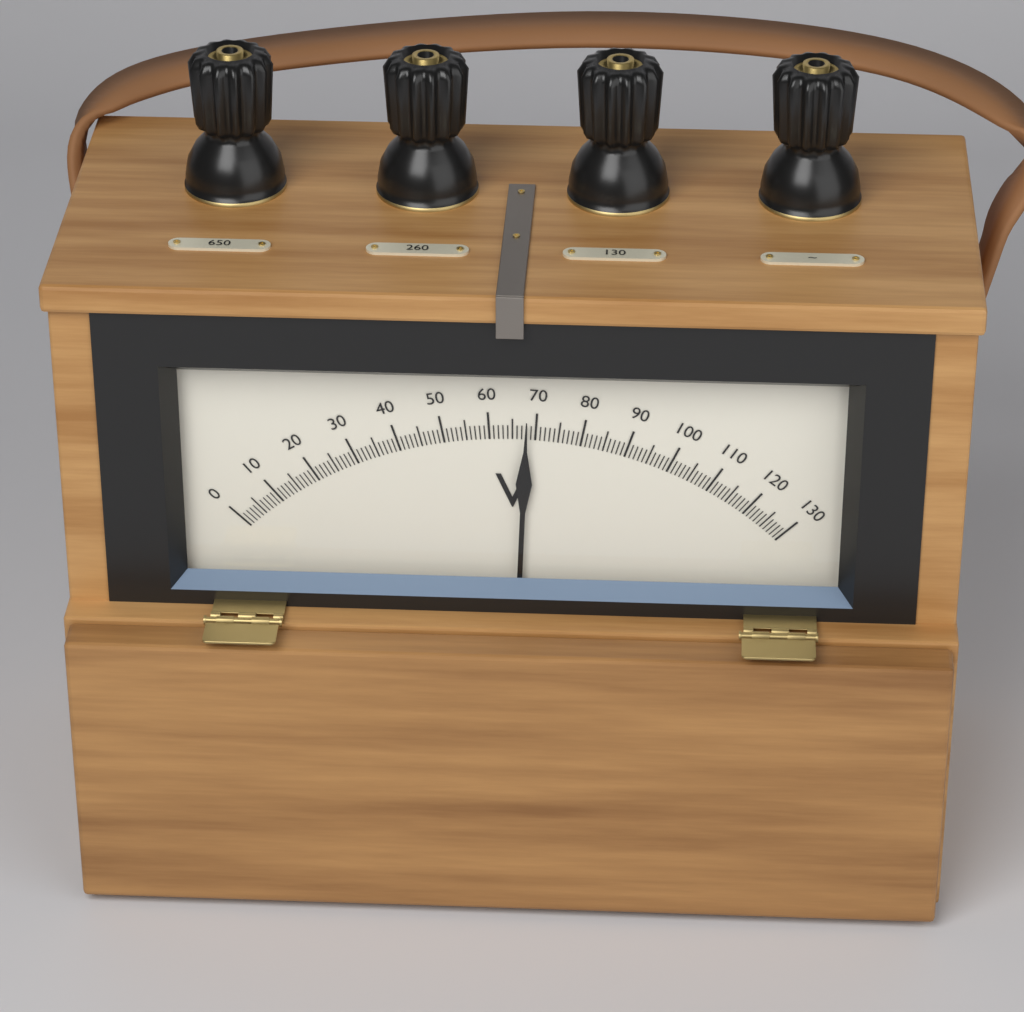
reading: 68 V
